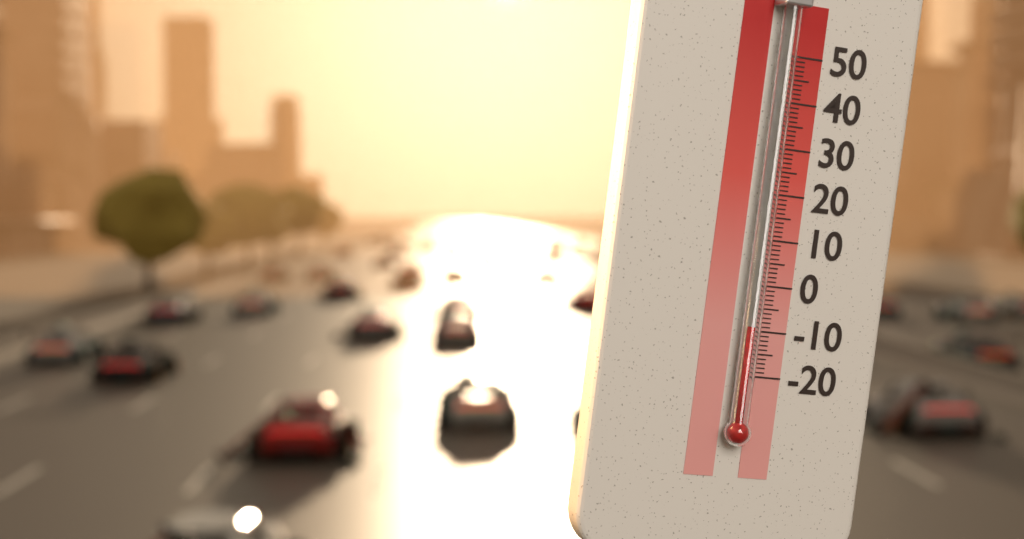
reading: -9 °C
